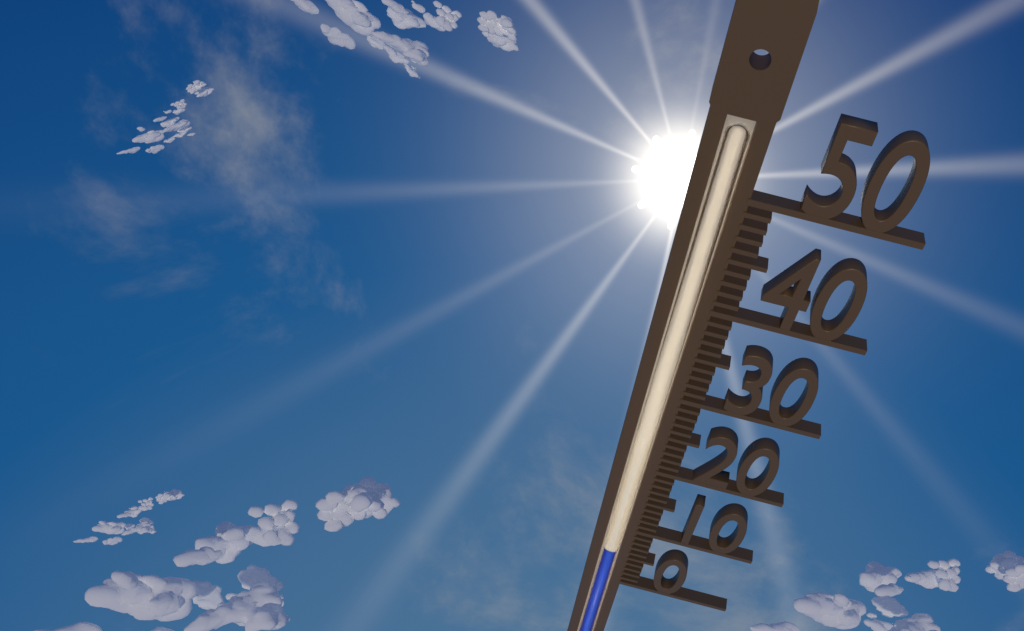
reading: 6 (no unit)
